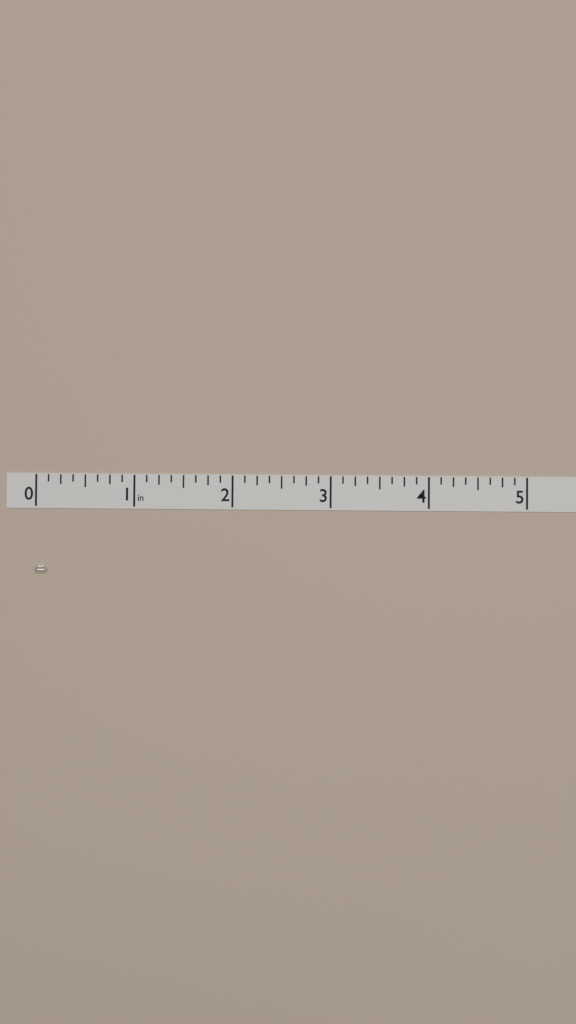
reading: 0.125 in
